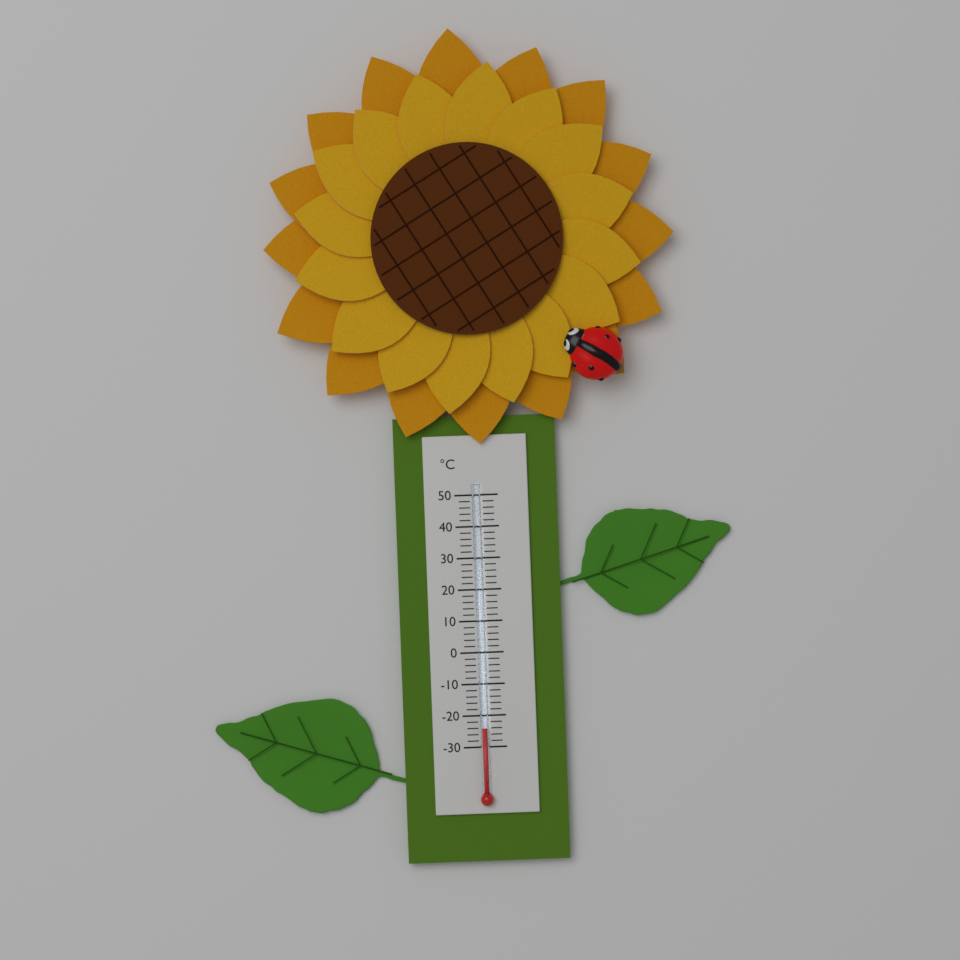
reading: -24 °C
